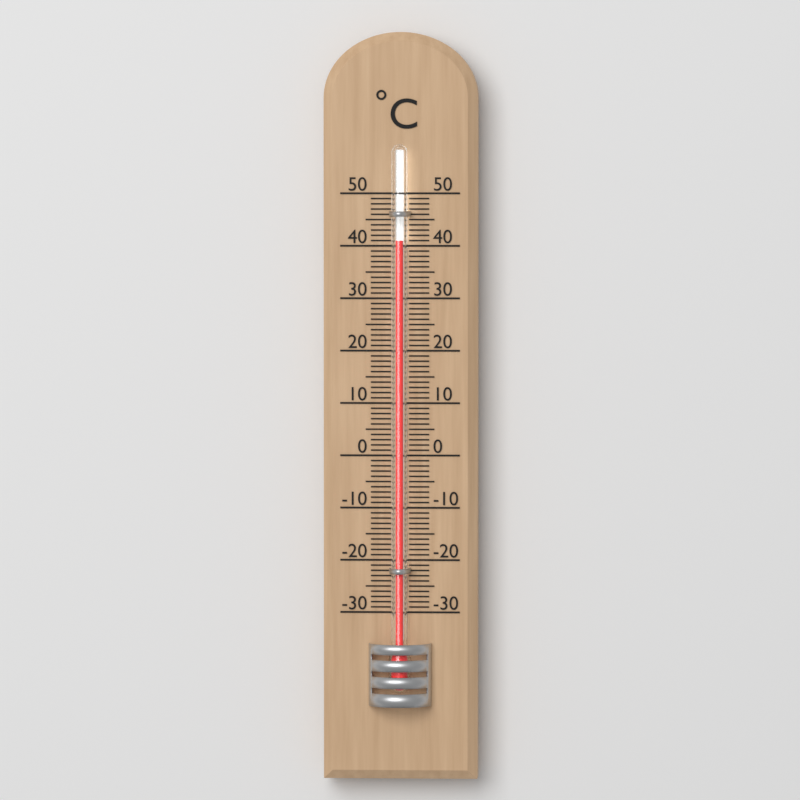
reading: 41 °C
